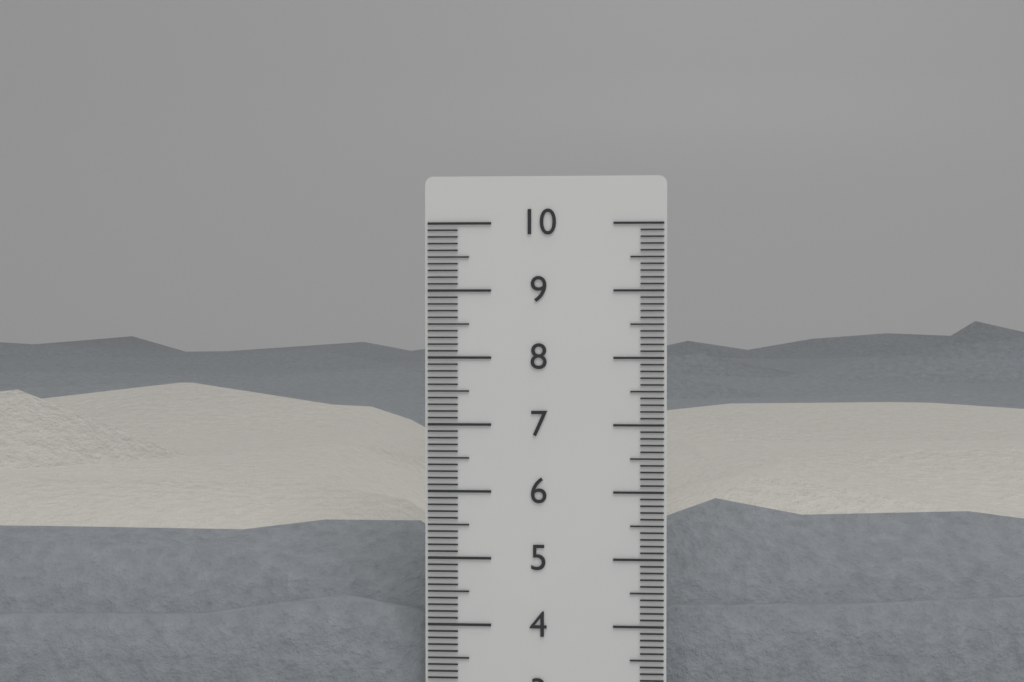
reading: 8.1 cm
